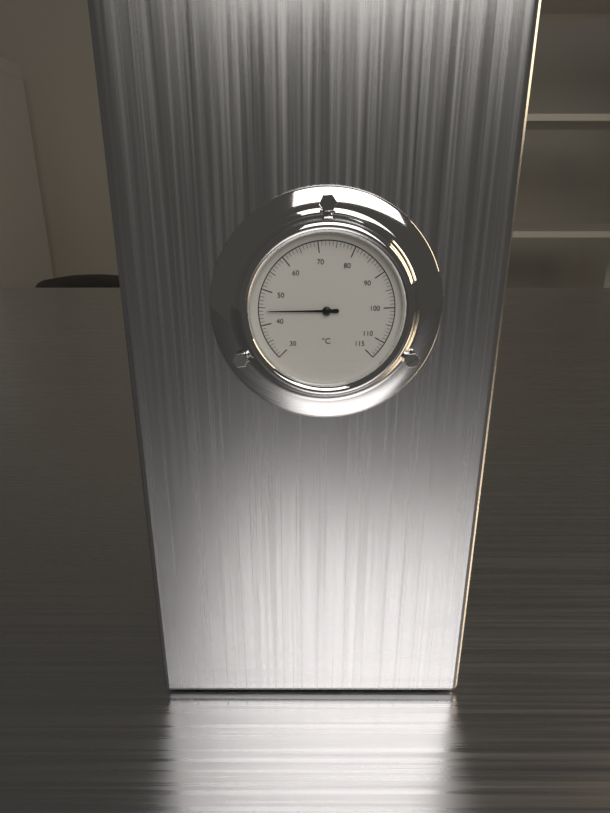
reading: 44 °C
